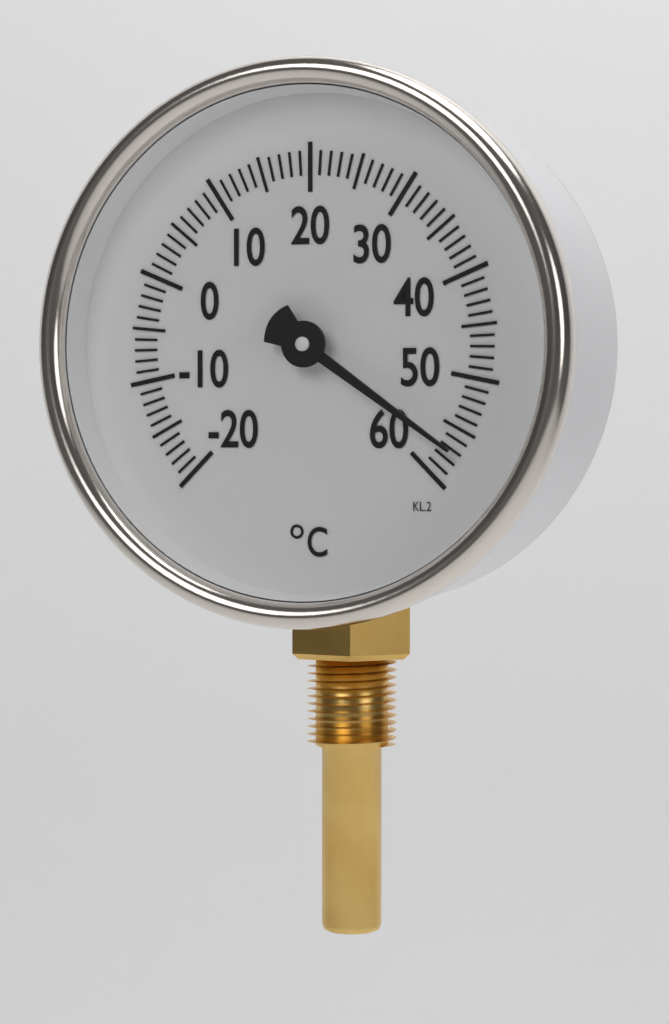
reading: 57 °C
